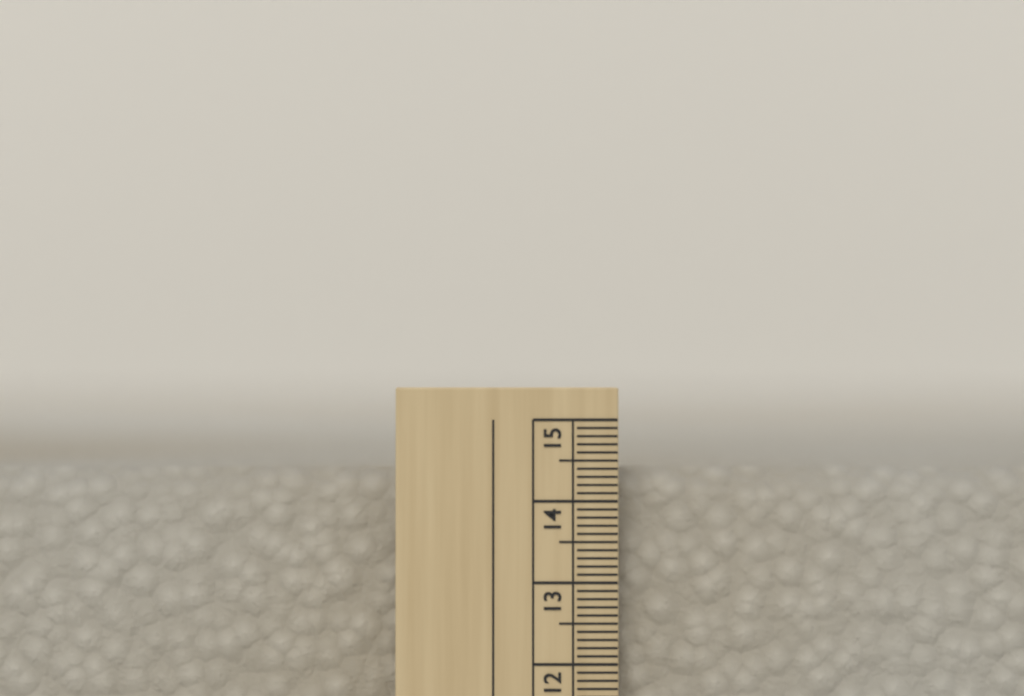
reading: 14.4 cm
